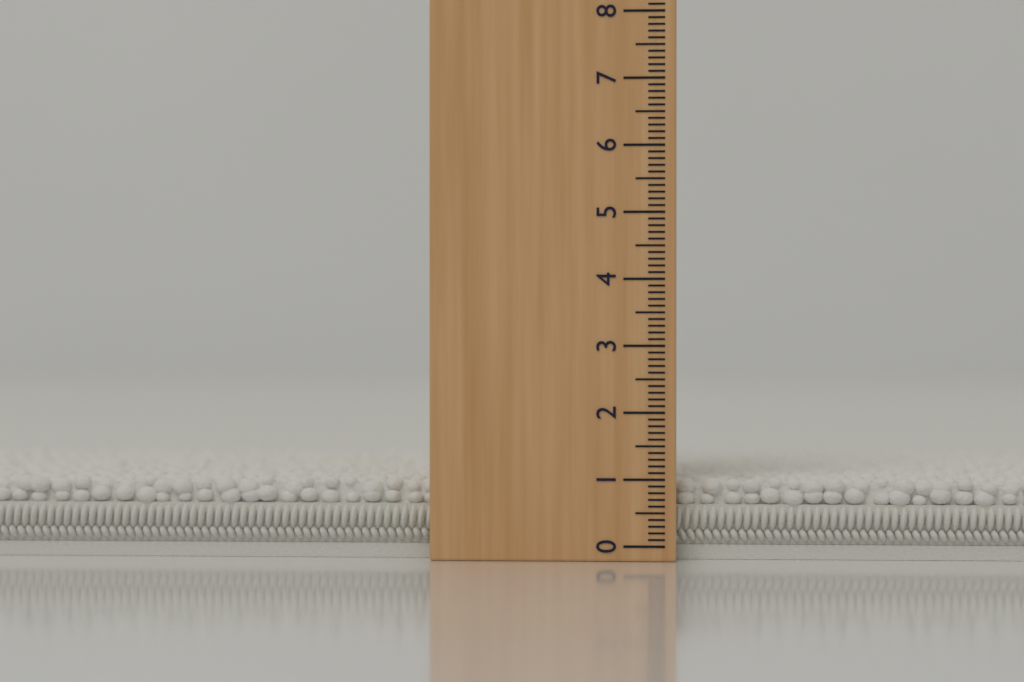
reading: 1.0 (no unit)
